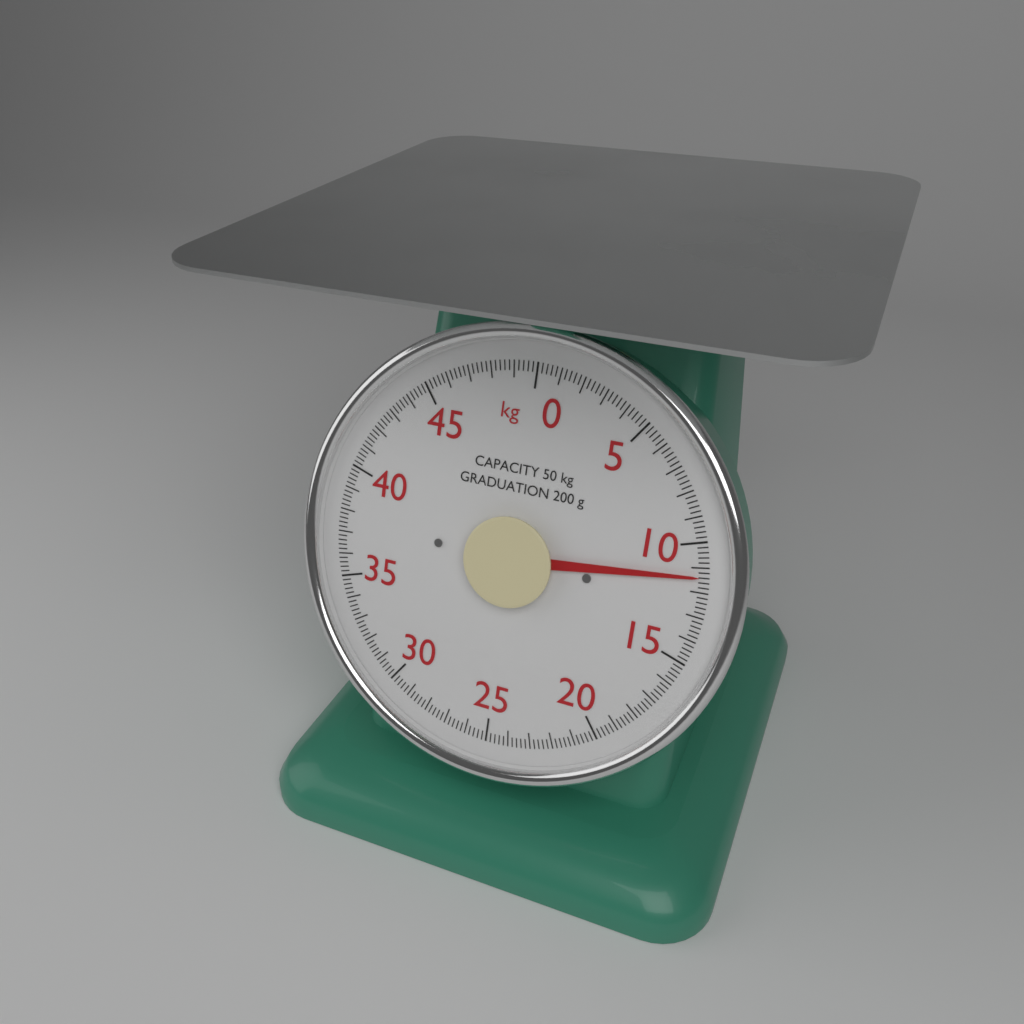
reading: 11.4 kg
